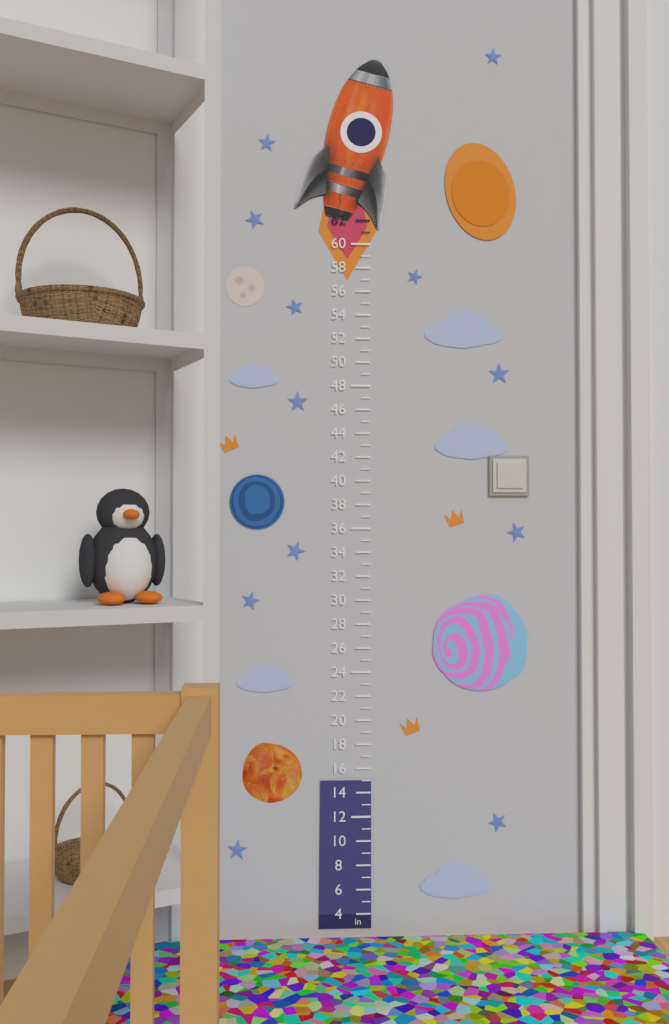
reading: 15 in
